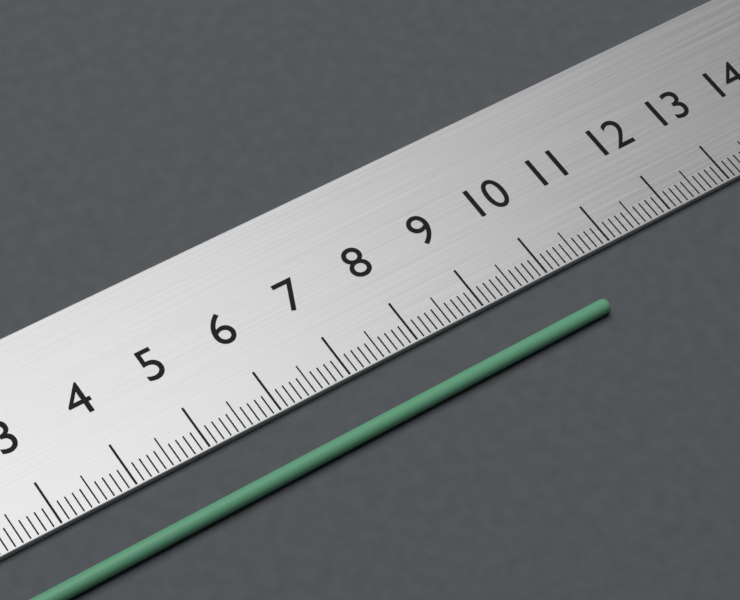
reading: 10.4 cm
